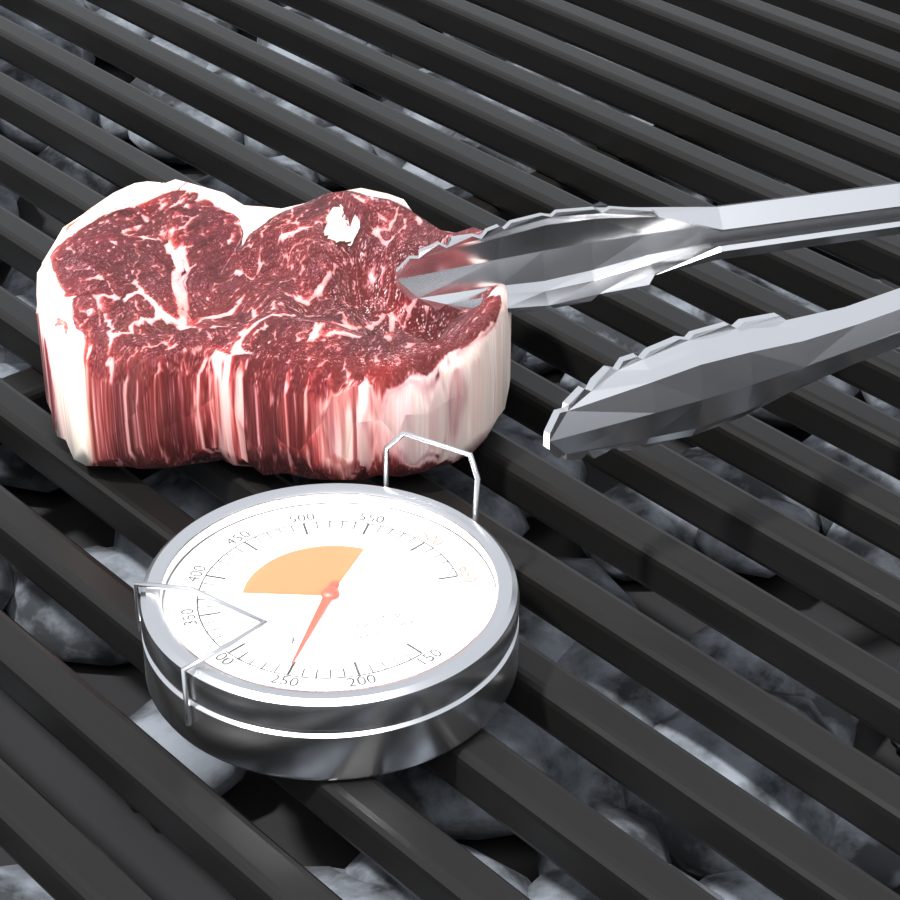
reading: 250 °F
